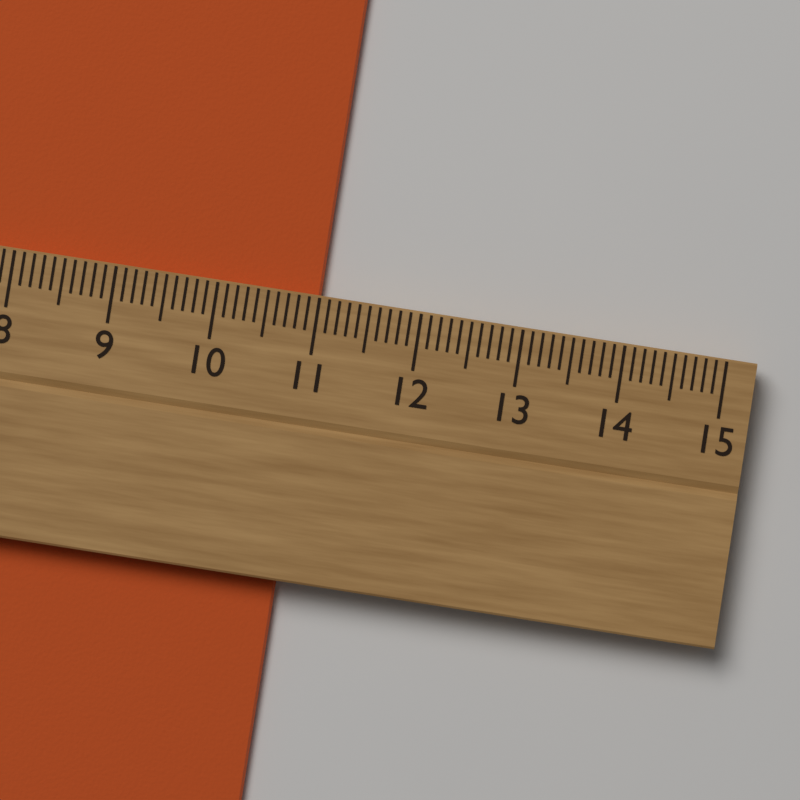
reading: 11.0 cm
